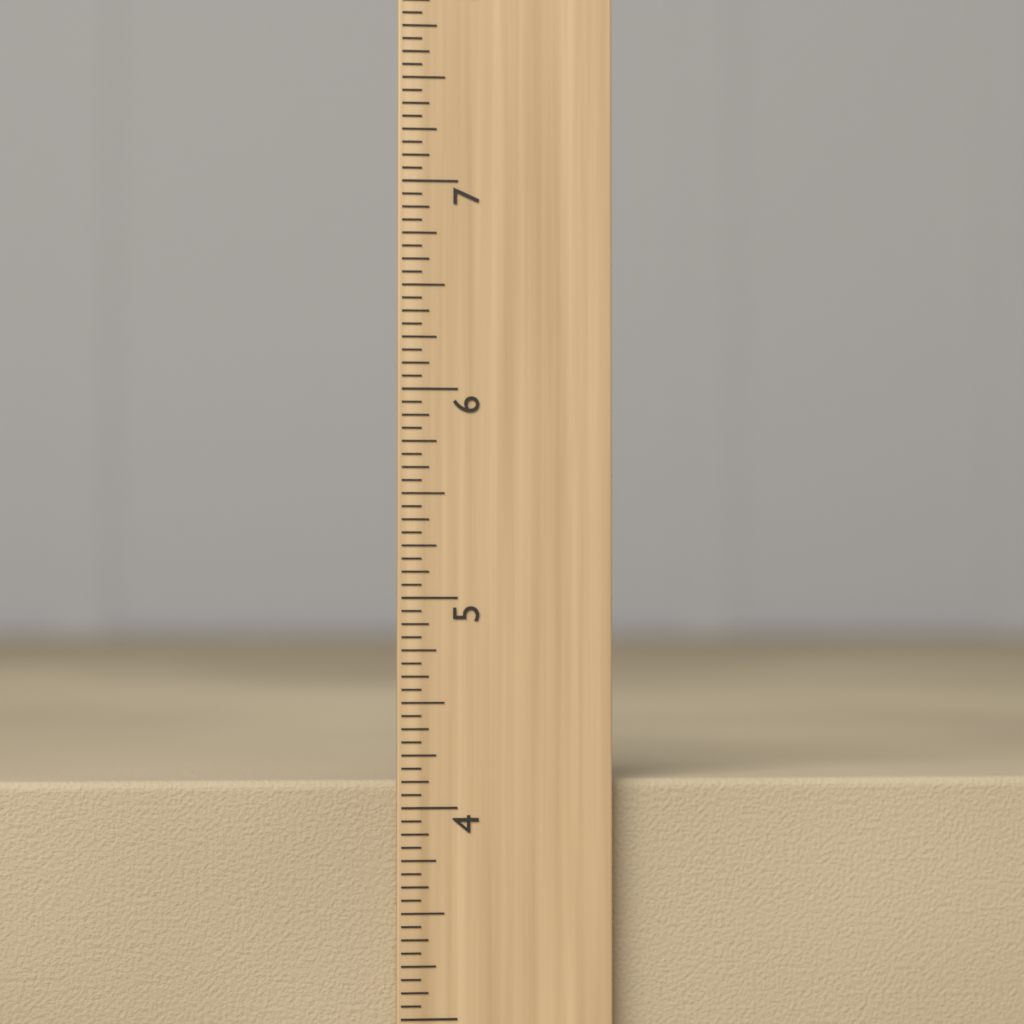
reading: 4.1250 inch
